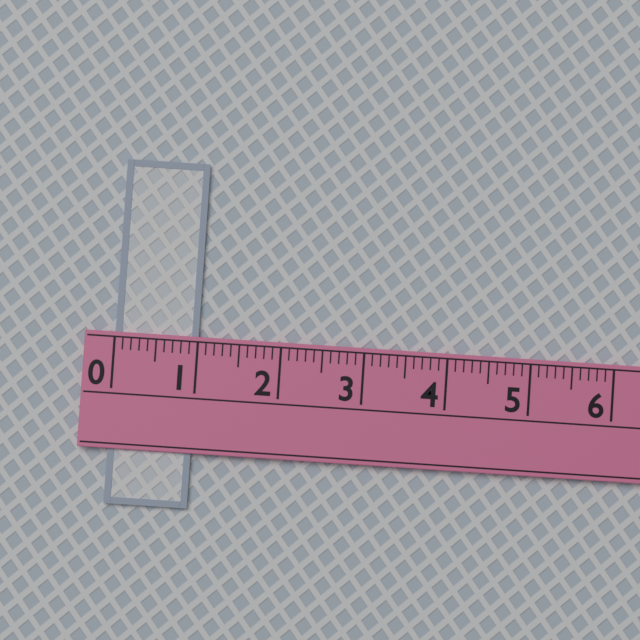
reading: 1.0 (no unit)
